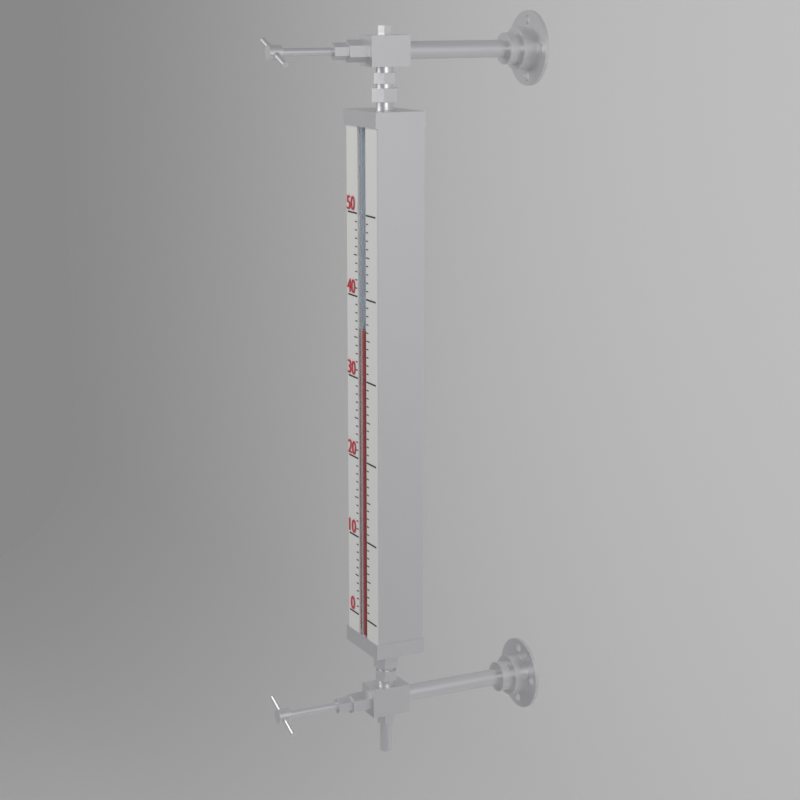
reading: 36 (no unit)
